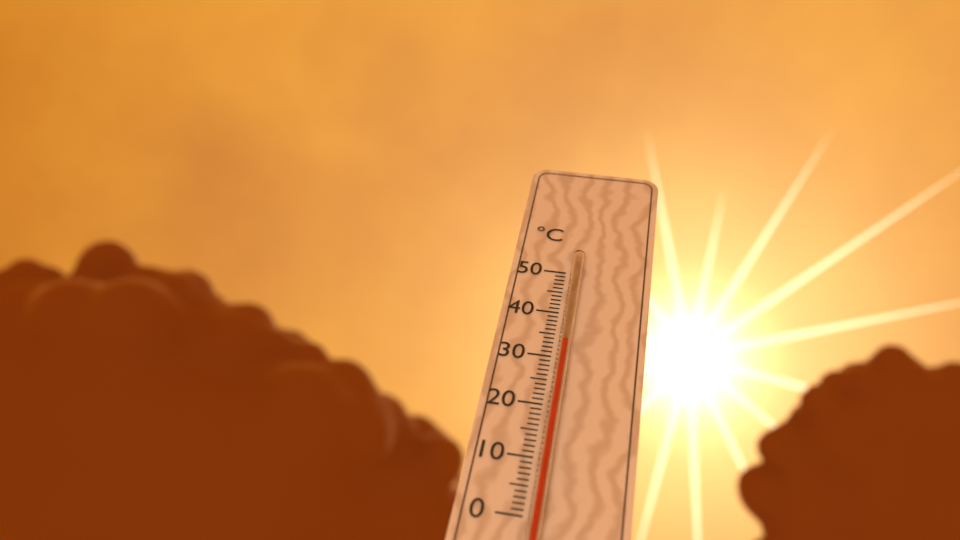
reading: 33 °C
